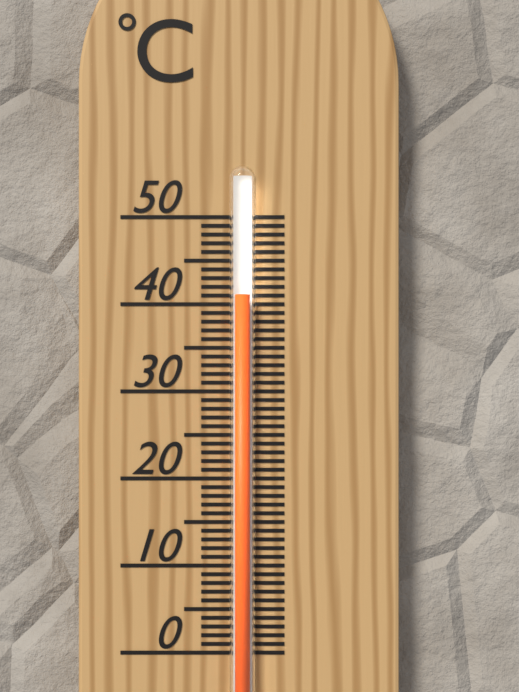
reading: 41 °C
